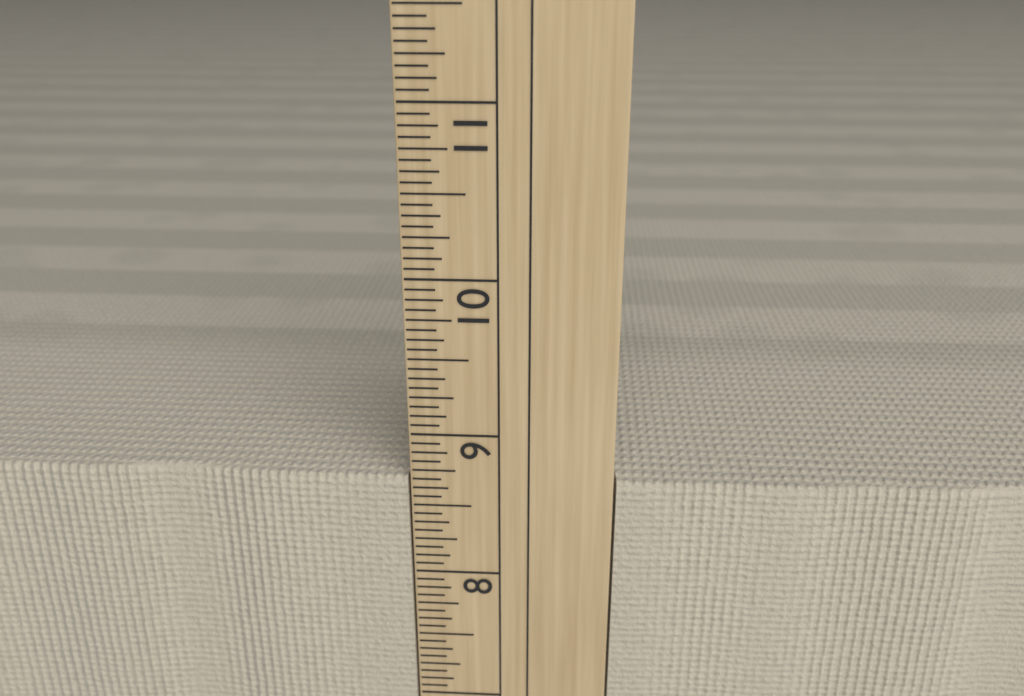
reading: 8.6875 in
